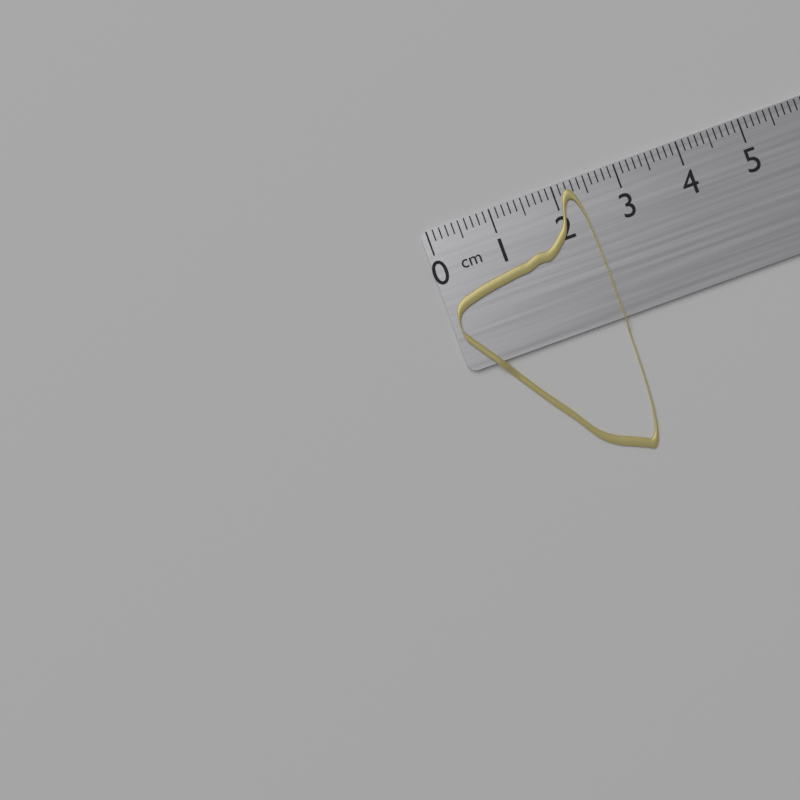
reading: 2.4 cm
